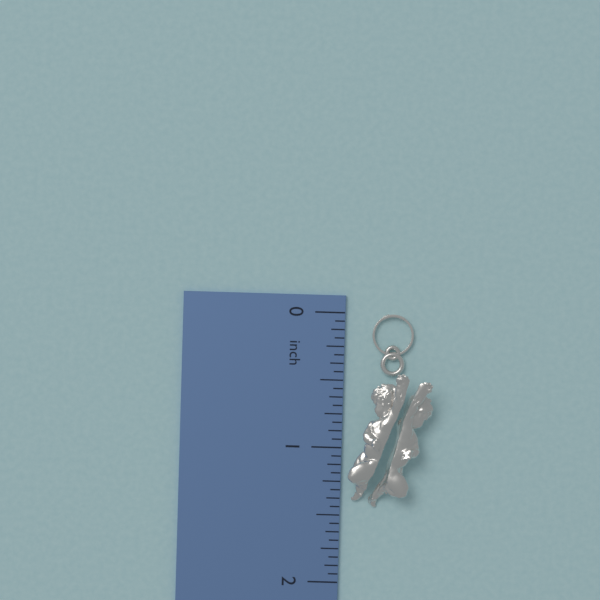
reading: 1.4375 inch
